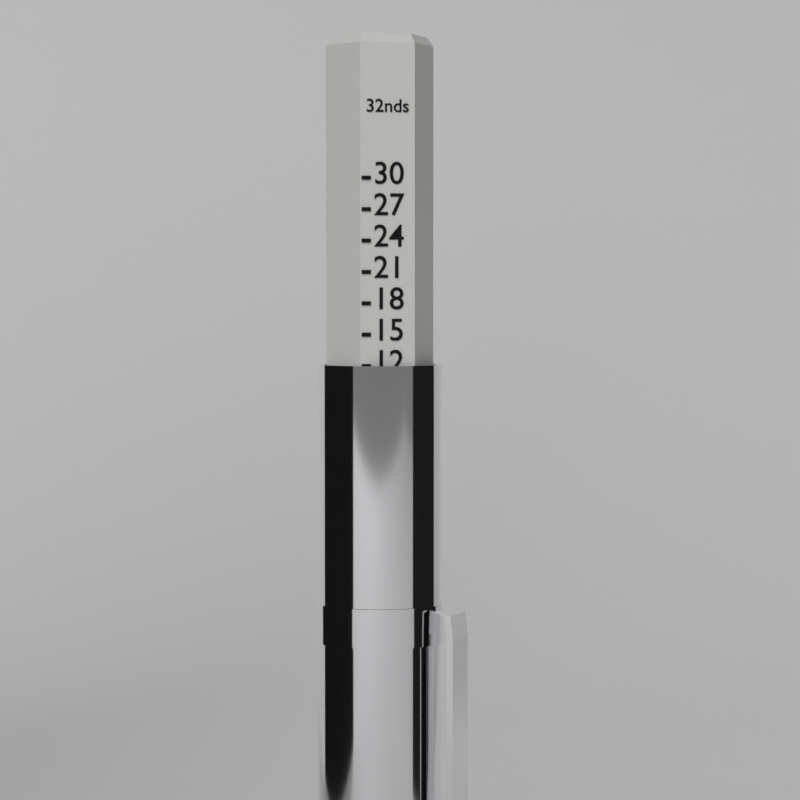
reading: 12 32nds
